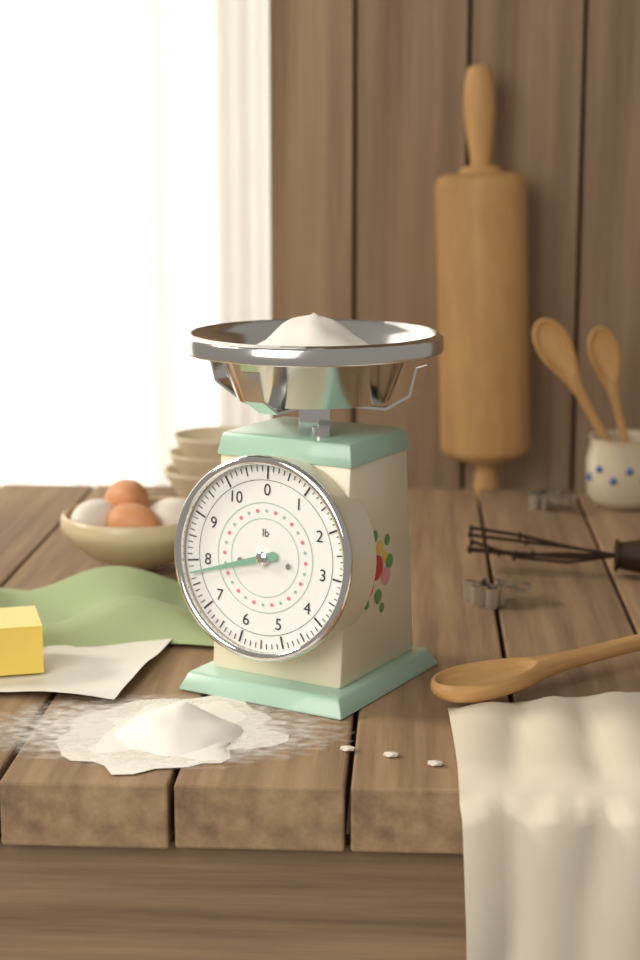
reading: 7.750 lb
